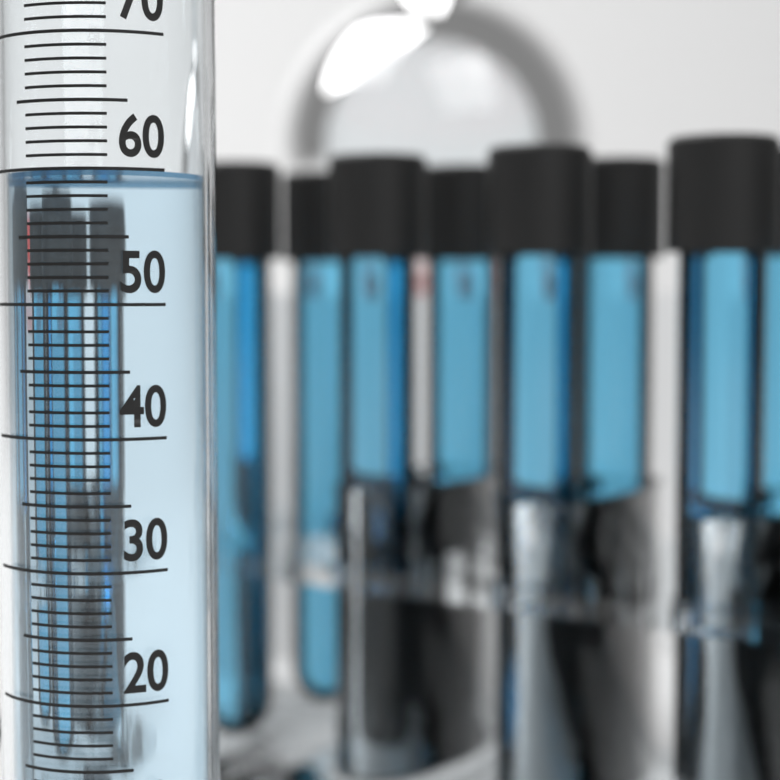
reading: 60 ml
